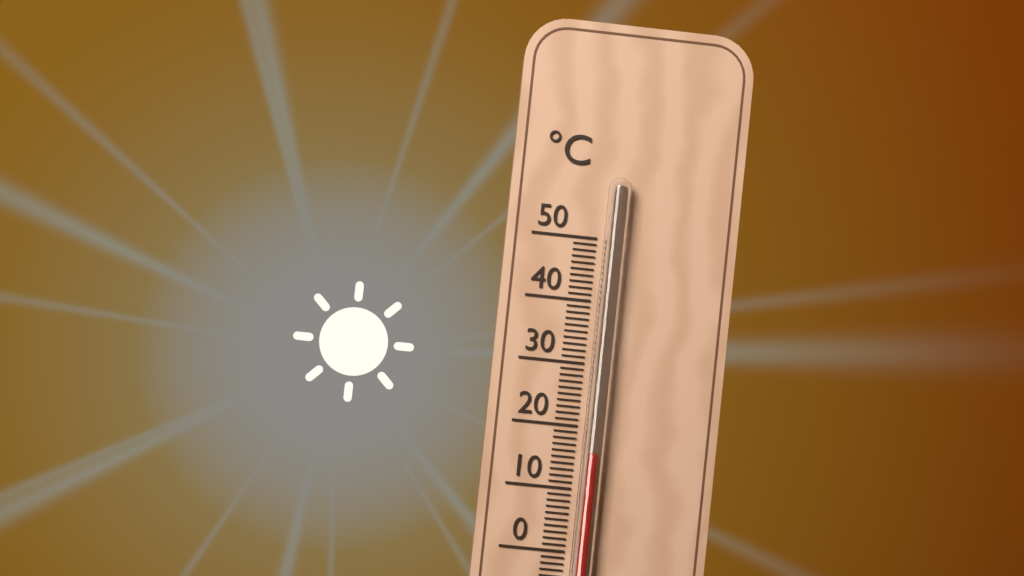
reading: 16 °C
